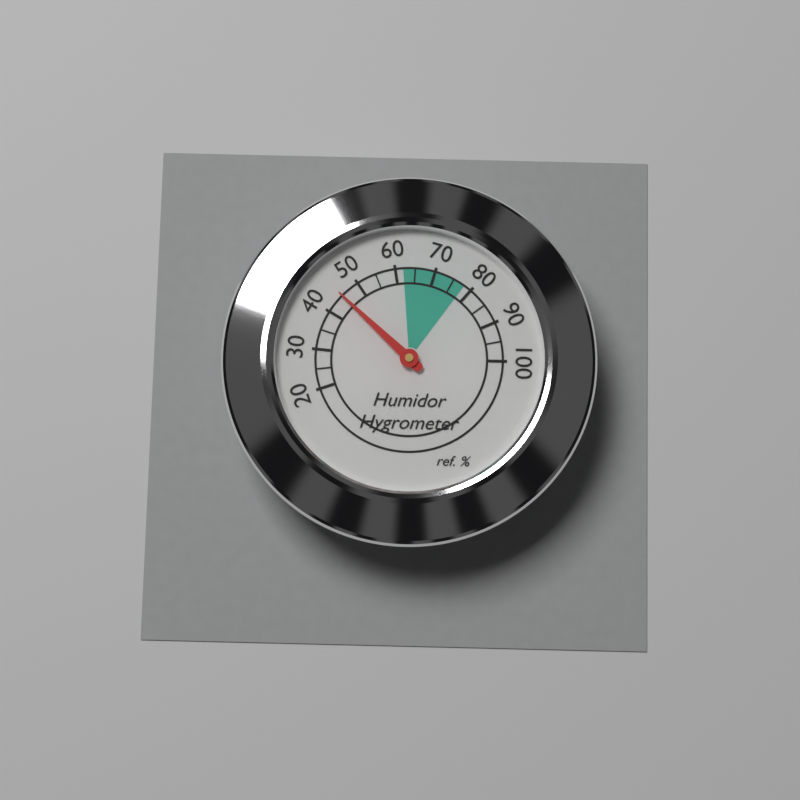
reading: 45 %
